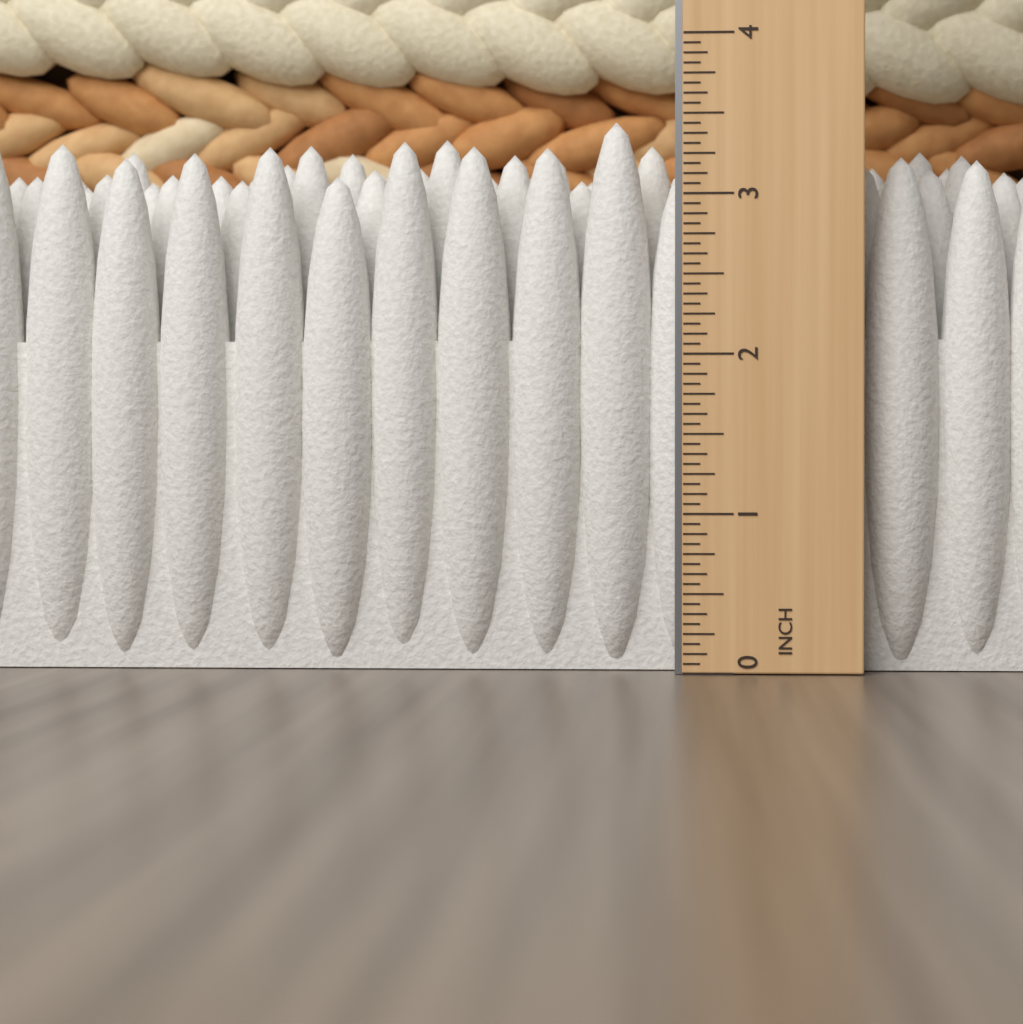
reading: 3.5000 in
